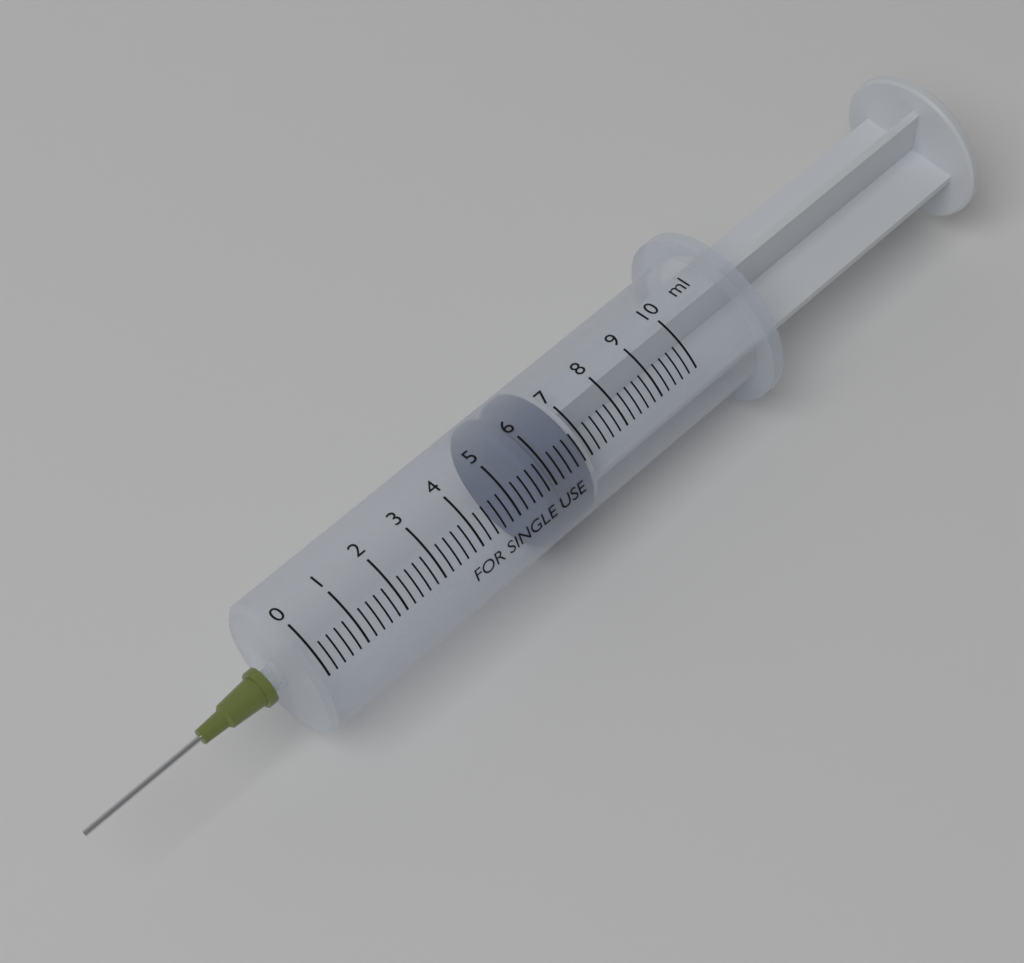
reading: 5.6 ml
